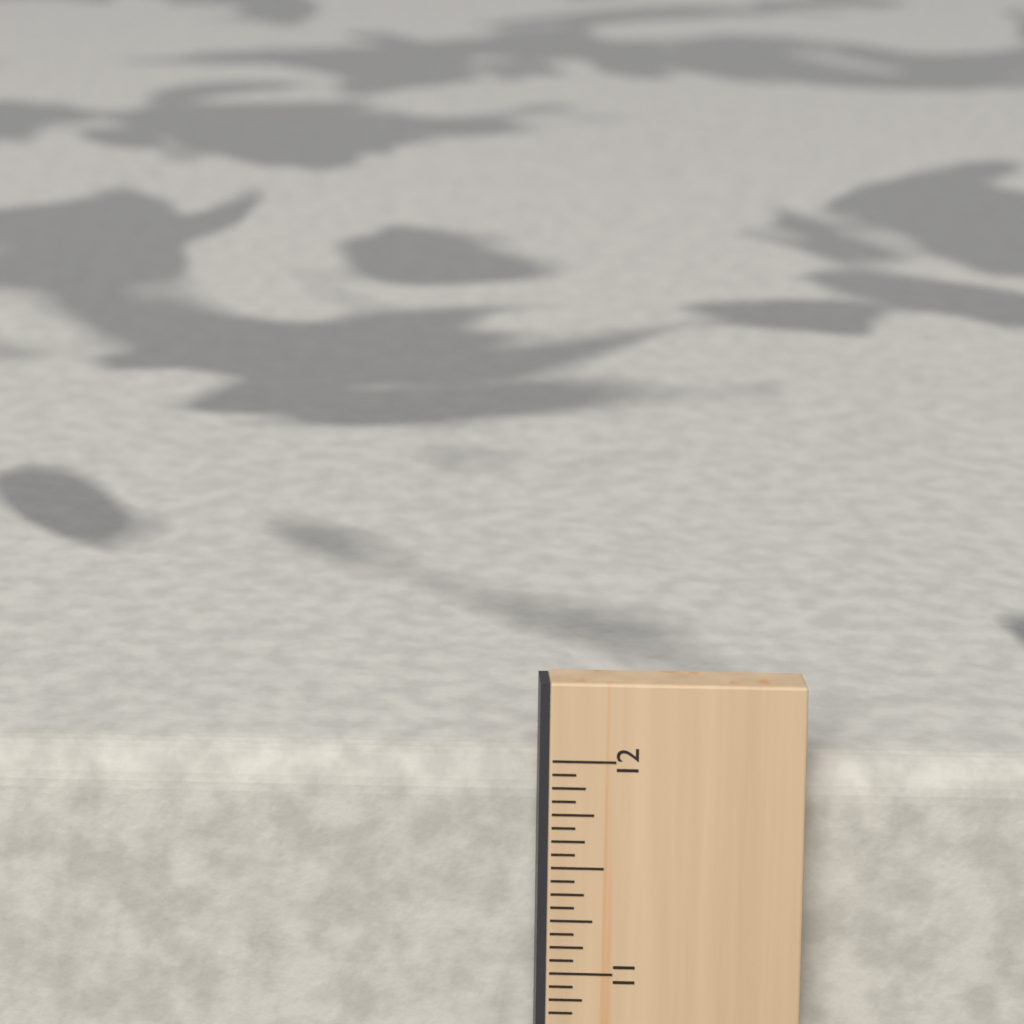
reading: 11.9375 in
